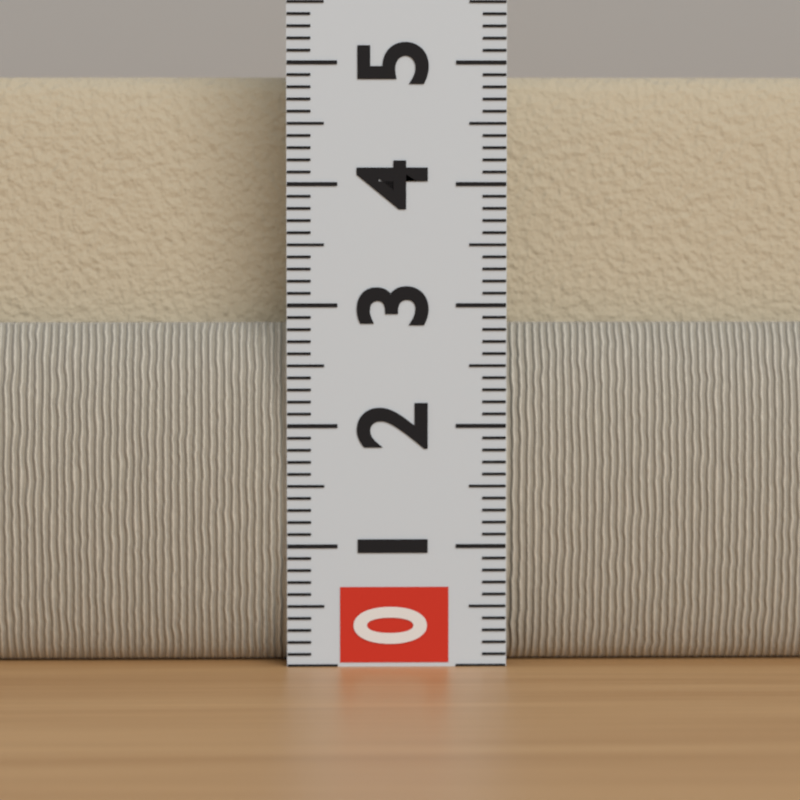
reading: 4.9 (no unit)
